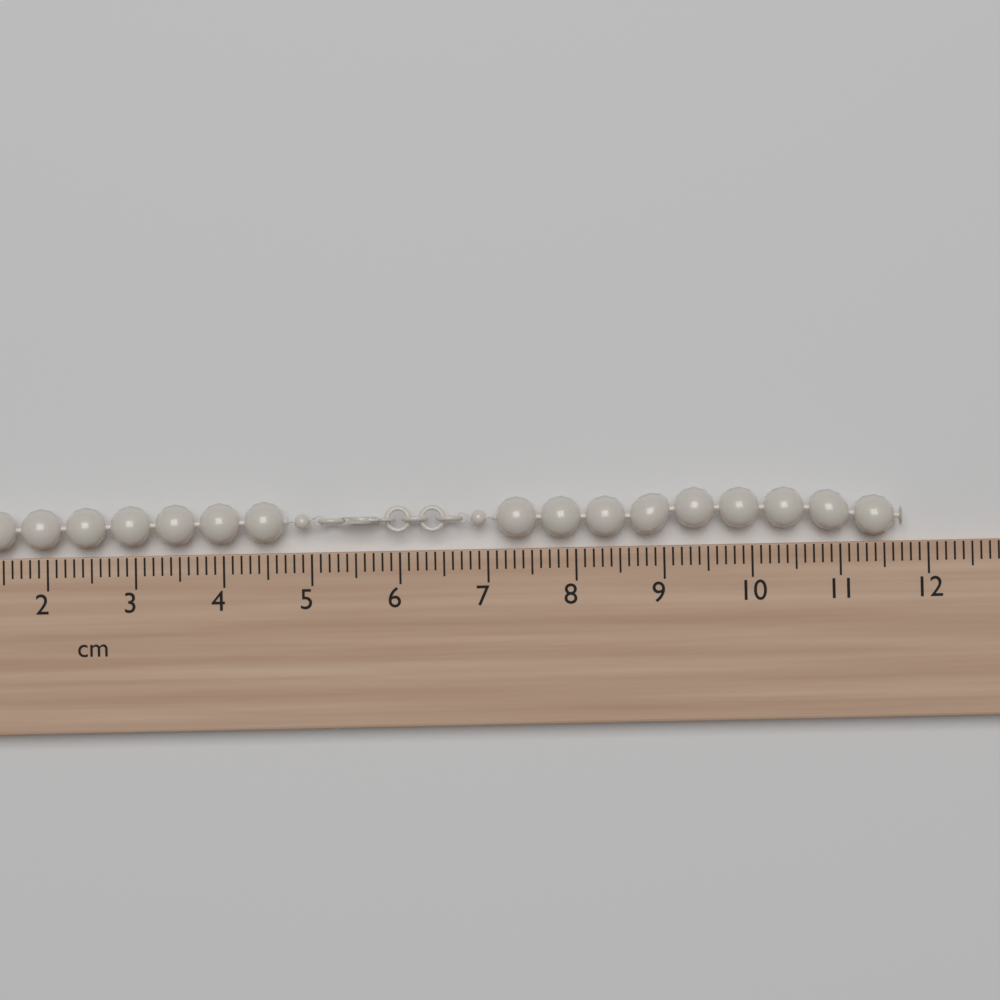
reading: 11.7 cm
